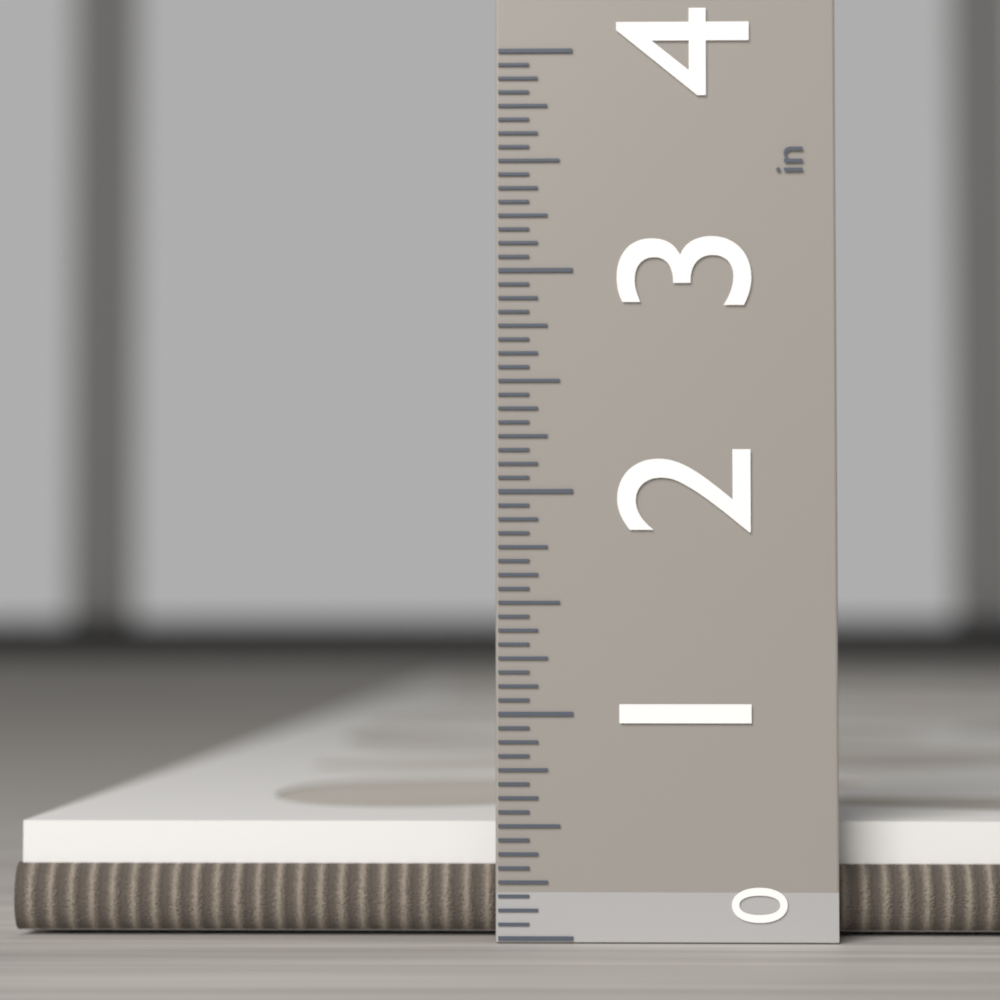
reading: 0.5000 in
